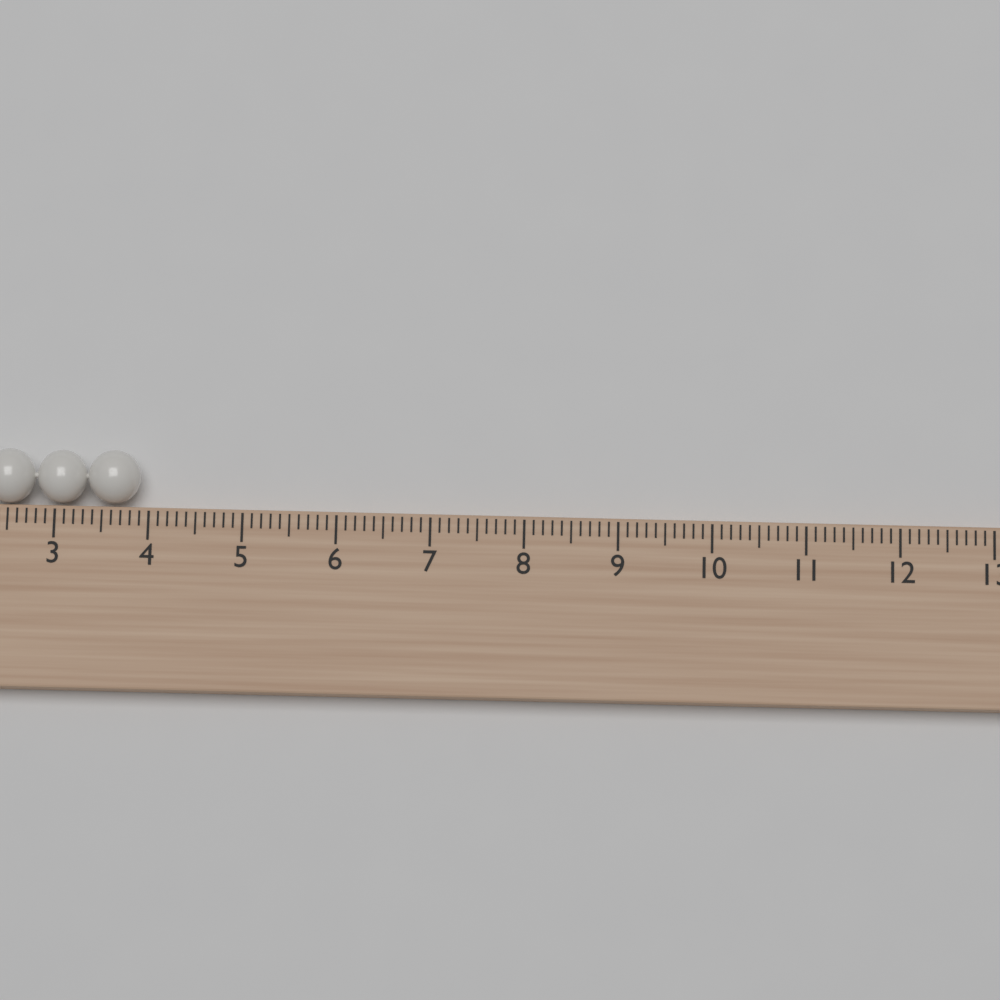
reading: 3.9 cm
